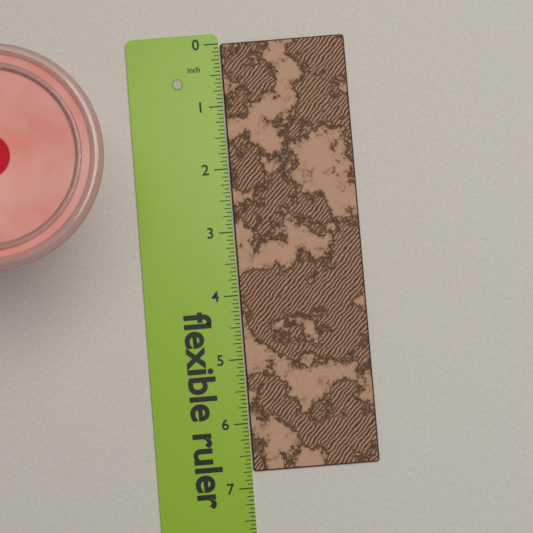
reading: 6.7500 in
